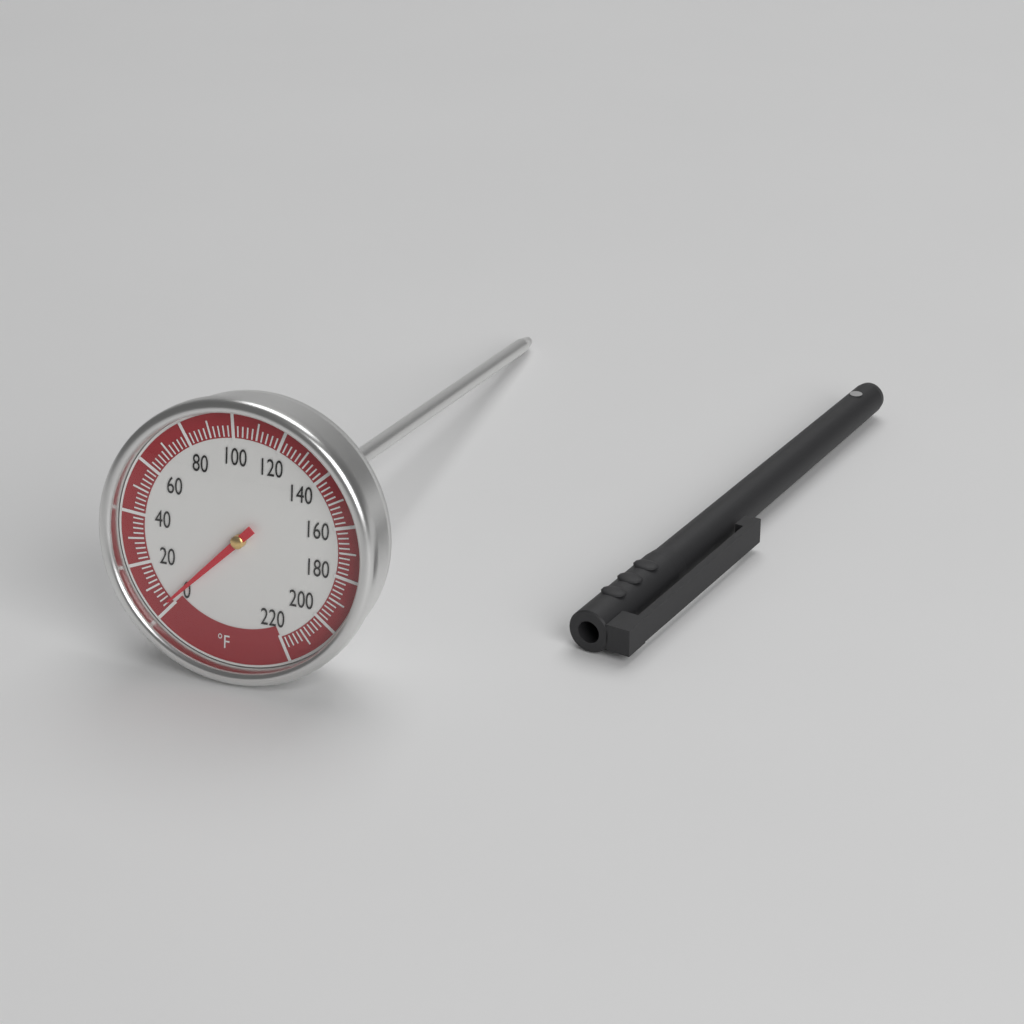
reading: 2 °F
